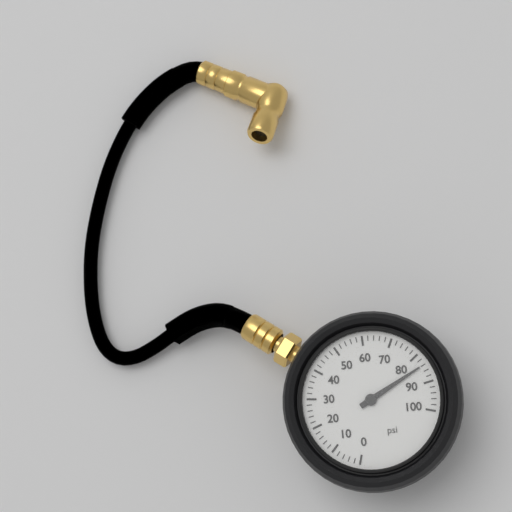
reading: 84 psi
